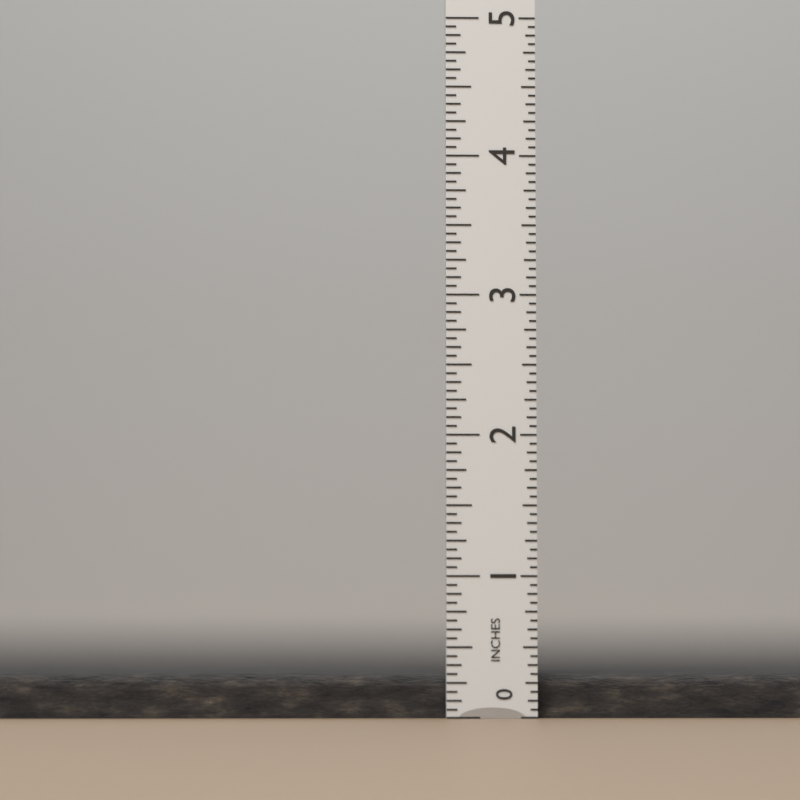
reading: 0.3125 in
